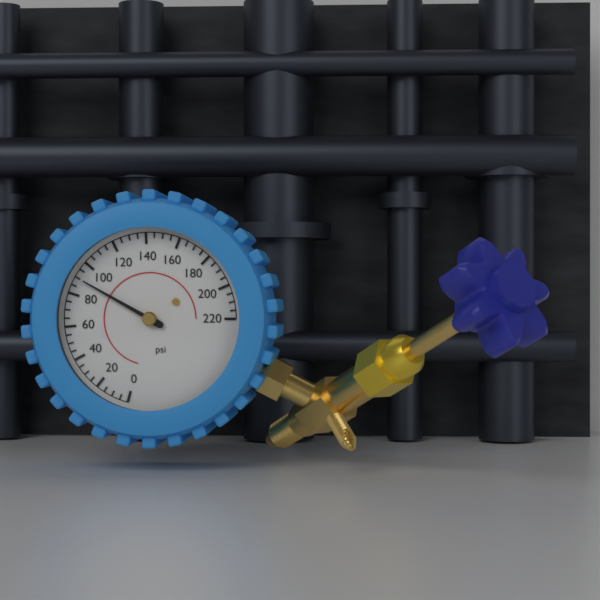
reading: 90 psi
